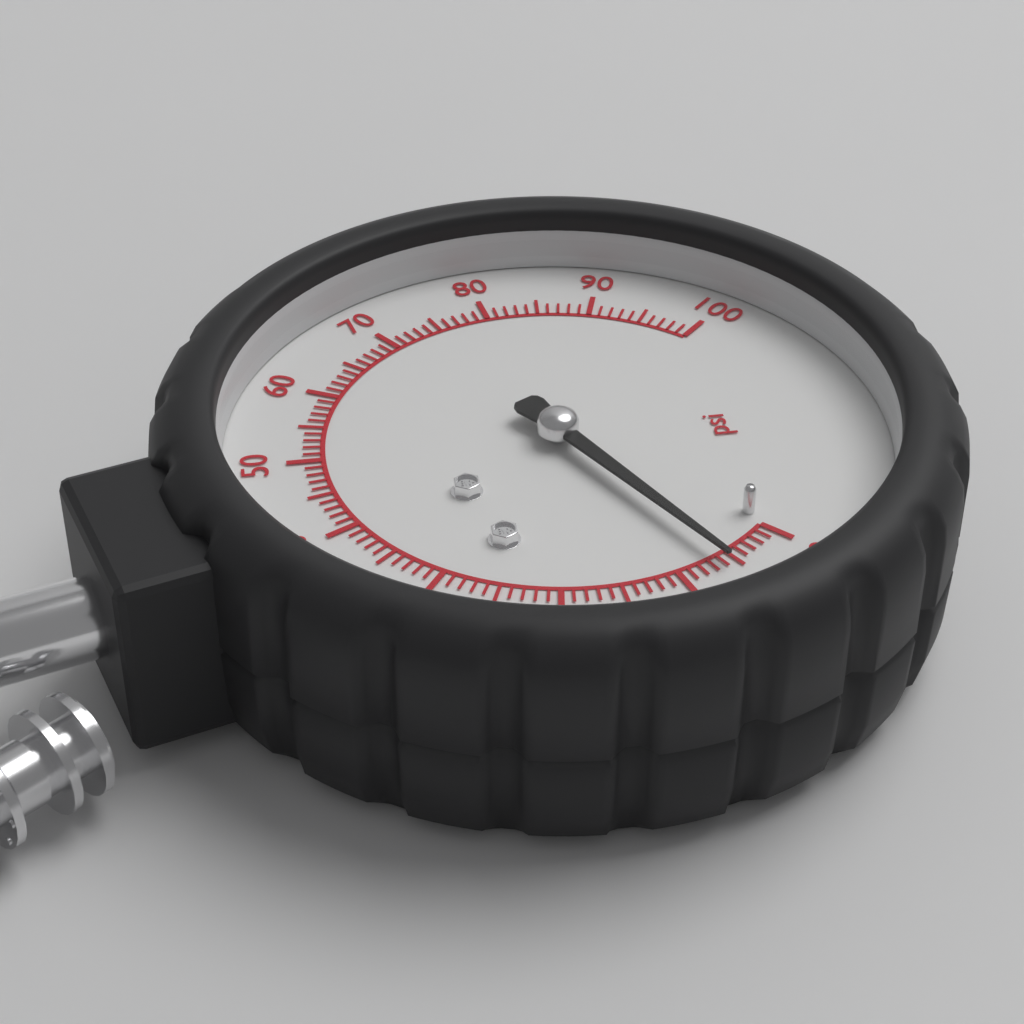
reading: 6 psi
